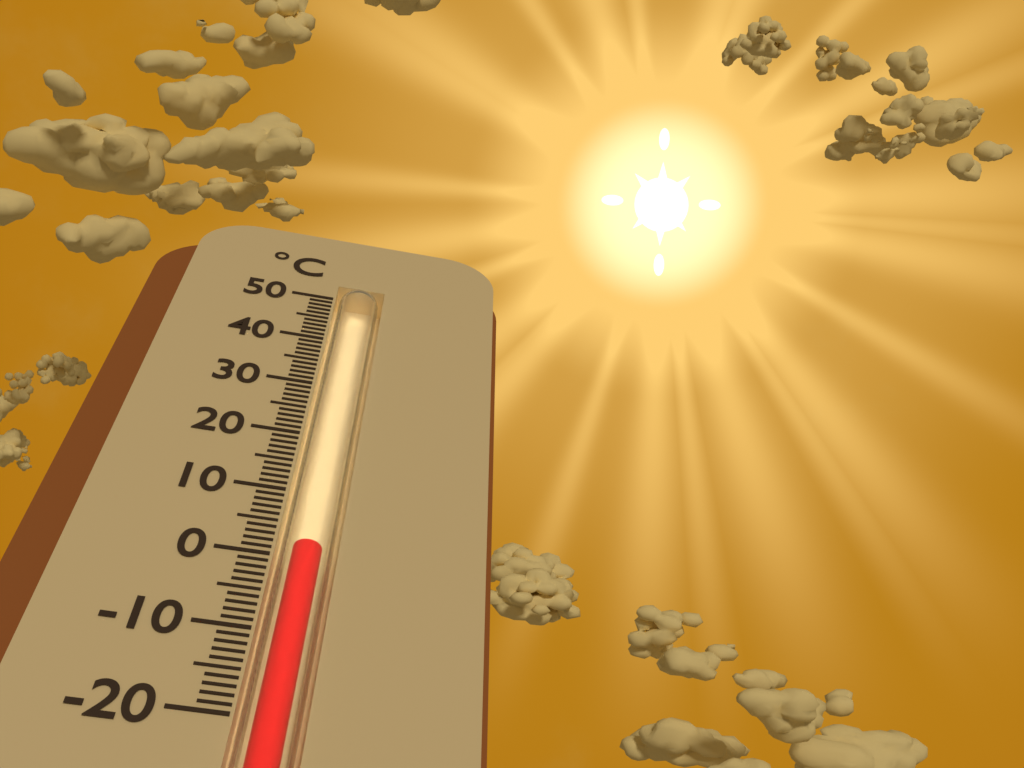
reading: 2 °C
